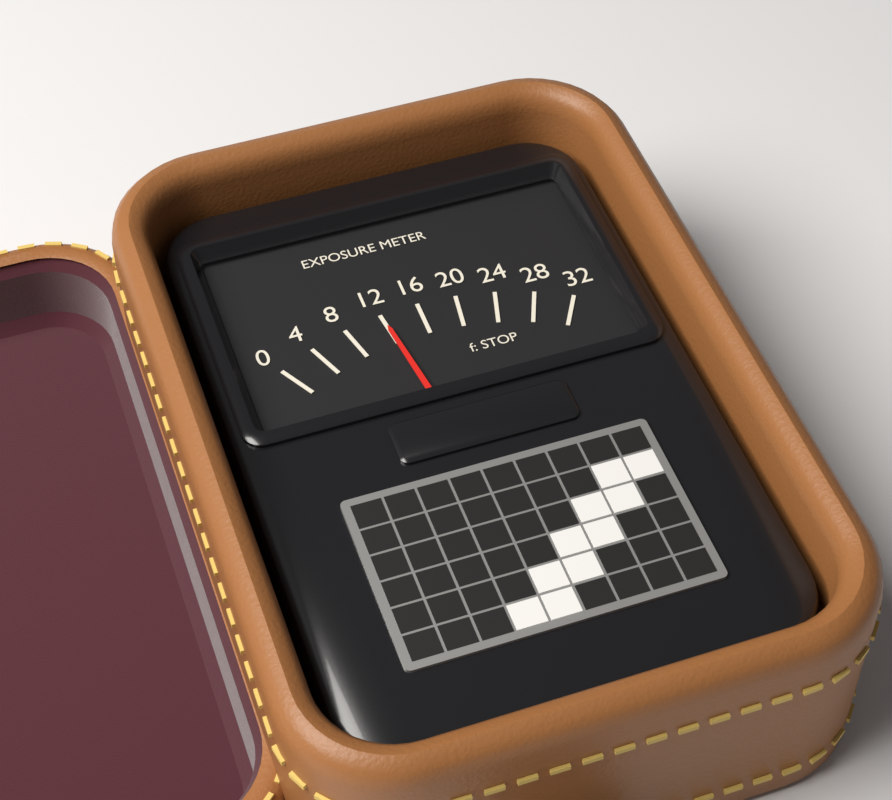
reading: 12 f: STOP
